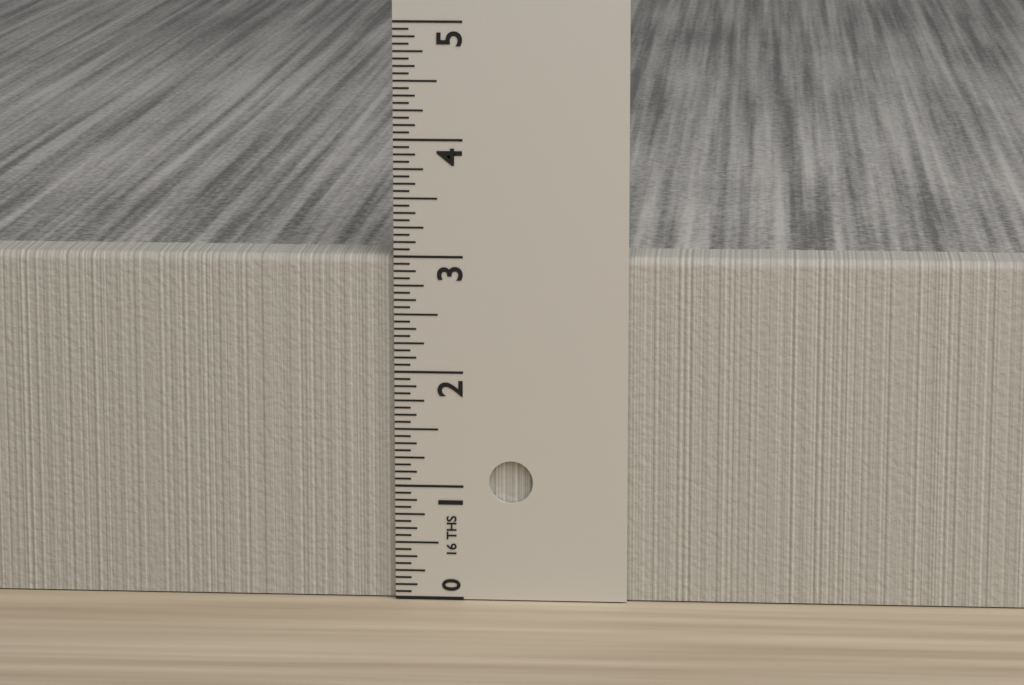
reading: 3.0000 in
